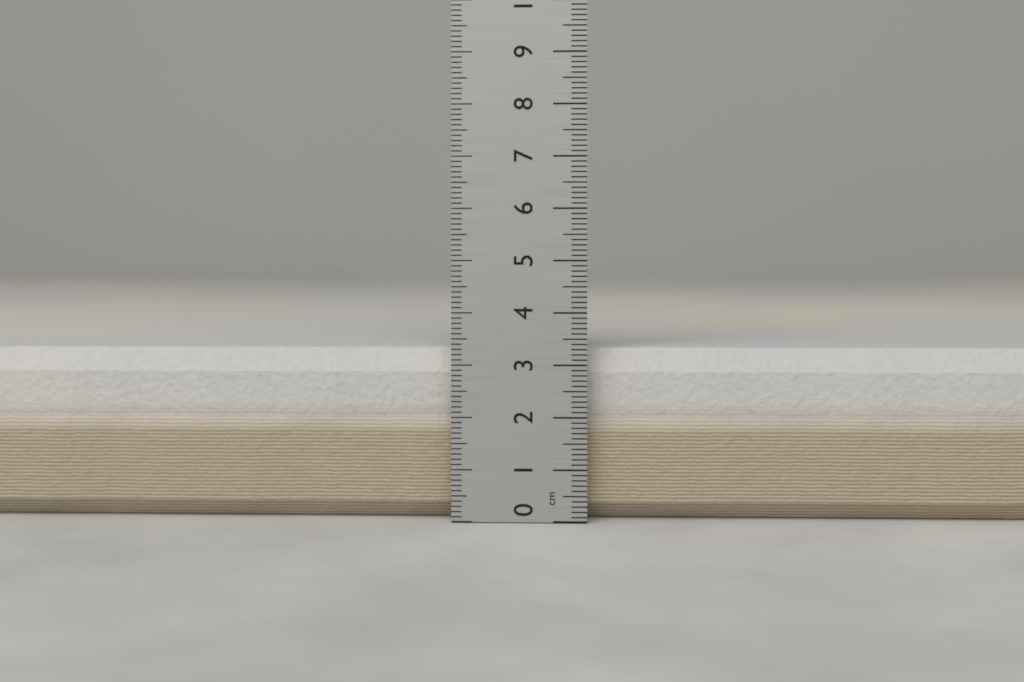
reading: 3.3 cm
